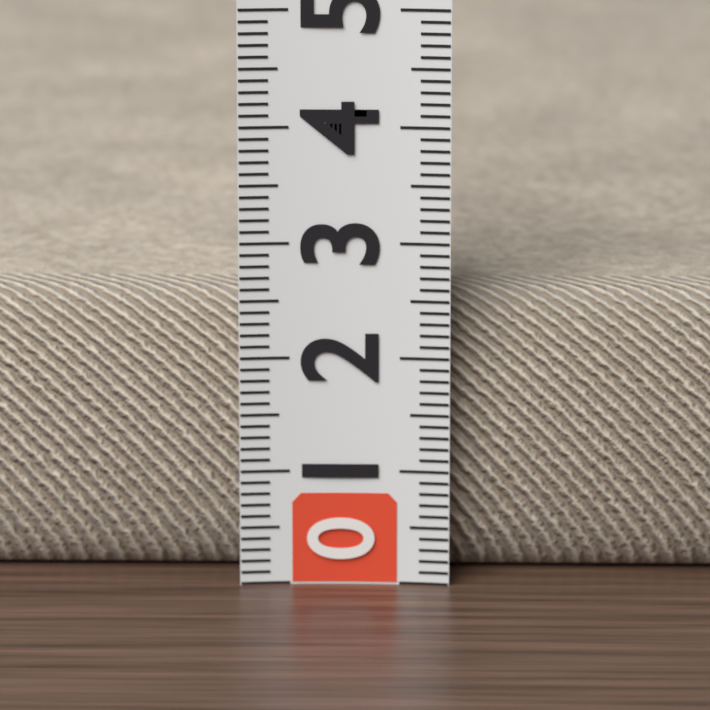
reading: 2.5 (no unit)
